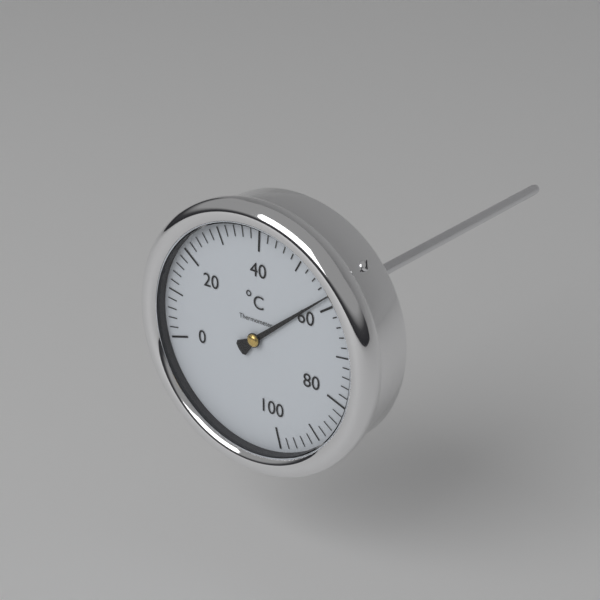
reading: 58 °C
